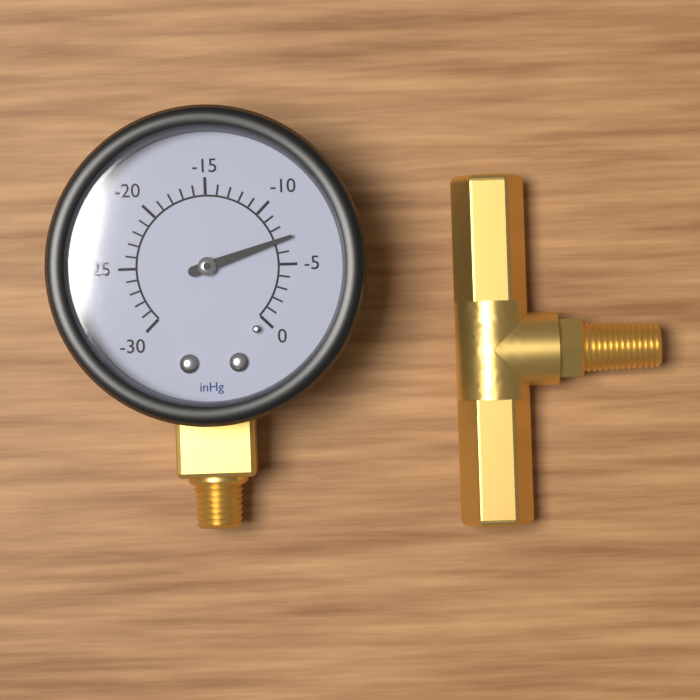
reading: -7 inHg
